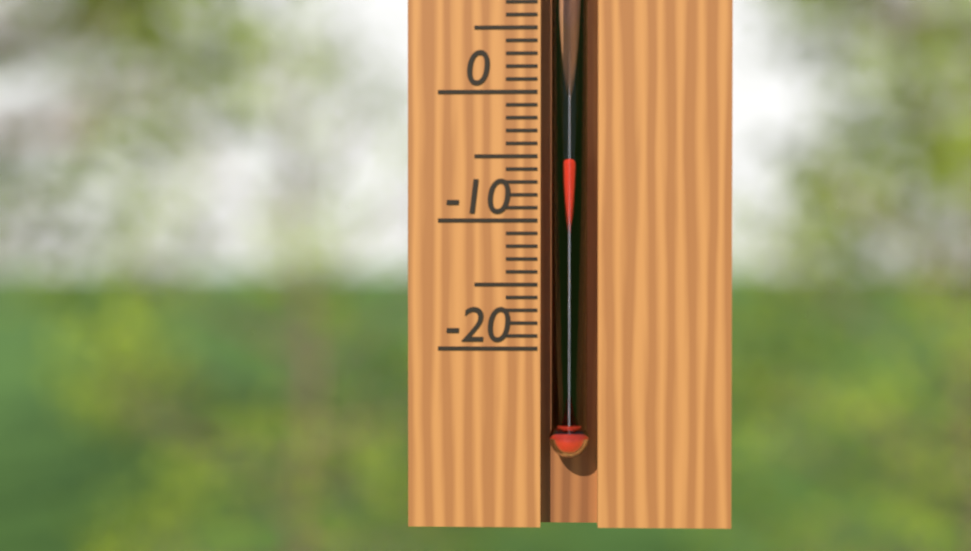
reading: -5 °C
